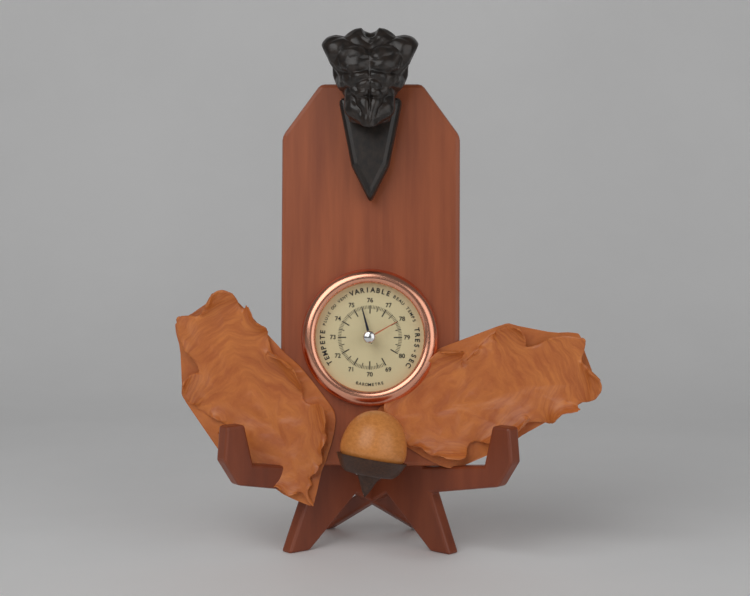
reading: 75.5 (no unit)
